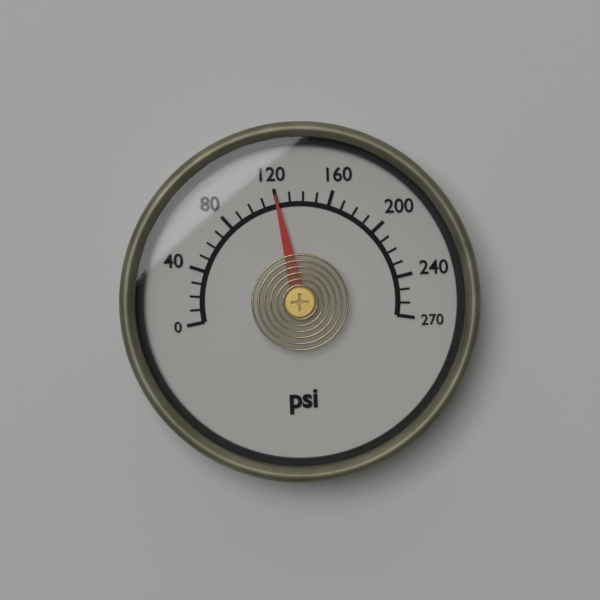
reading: 120 psi
